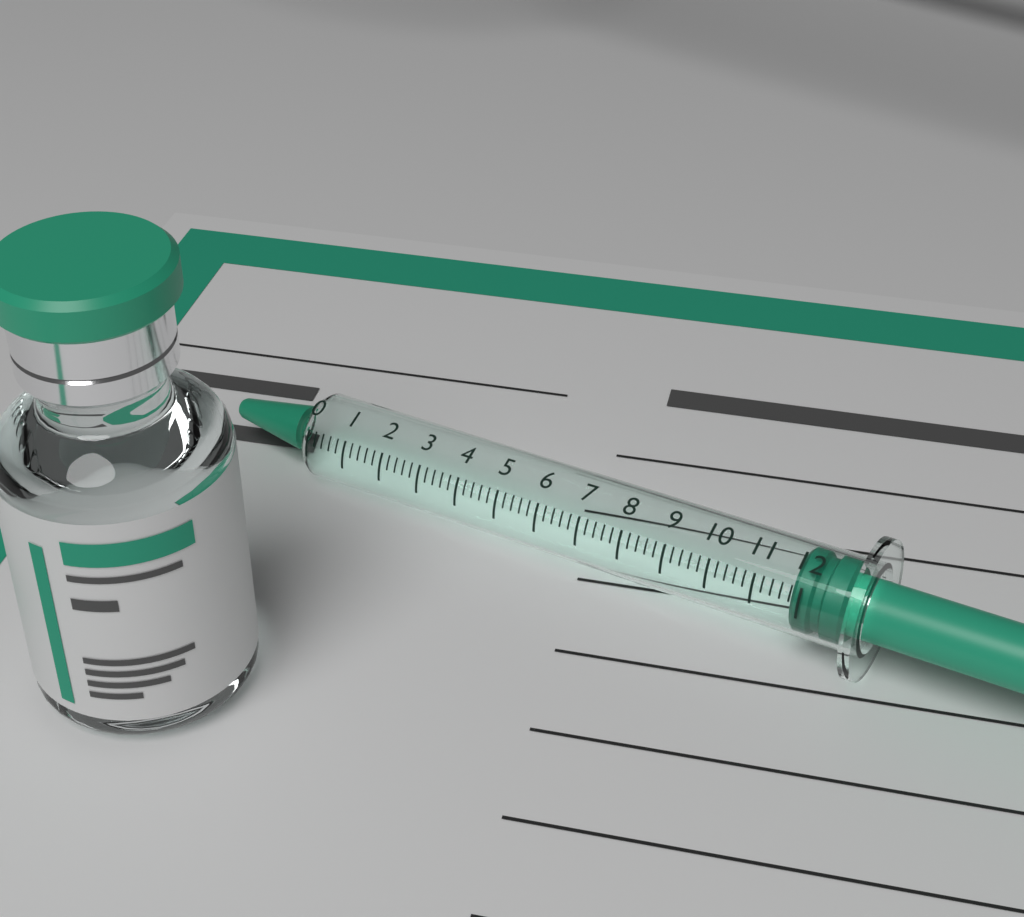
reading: 11.8 (no unit)
